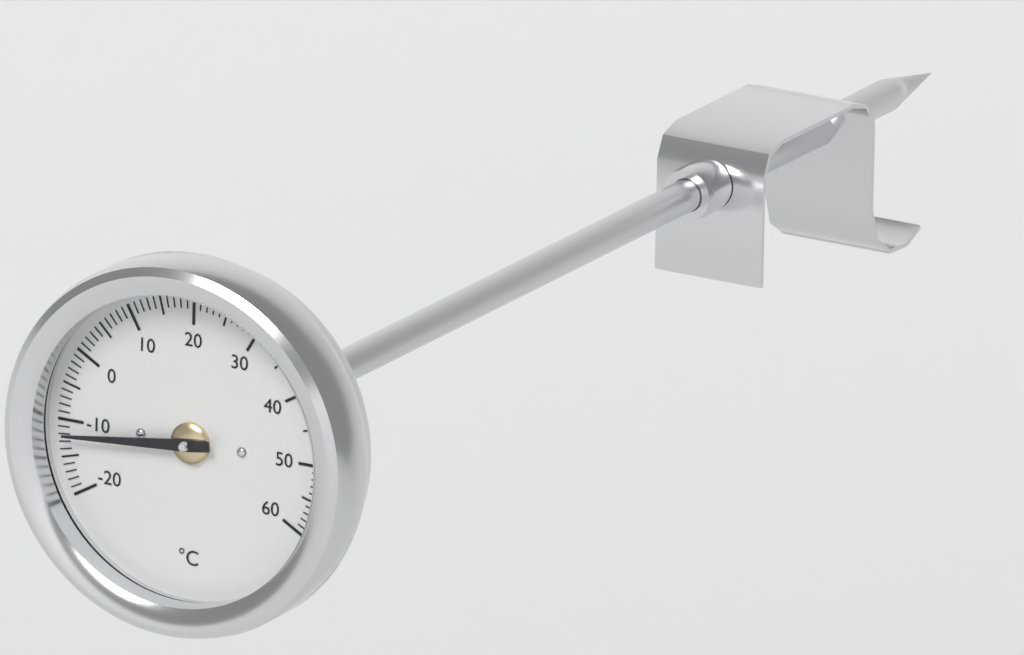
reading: -12 °C
